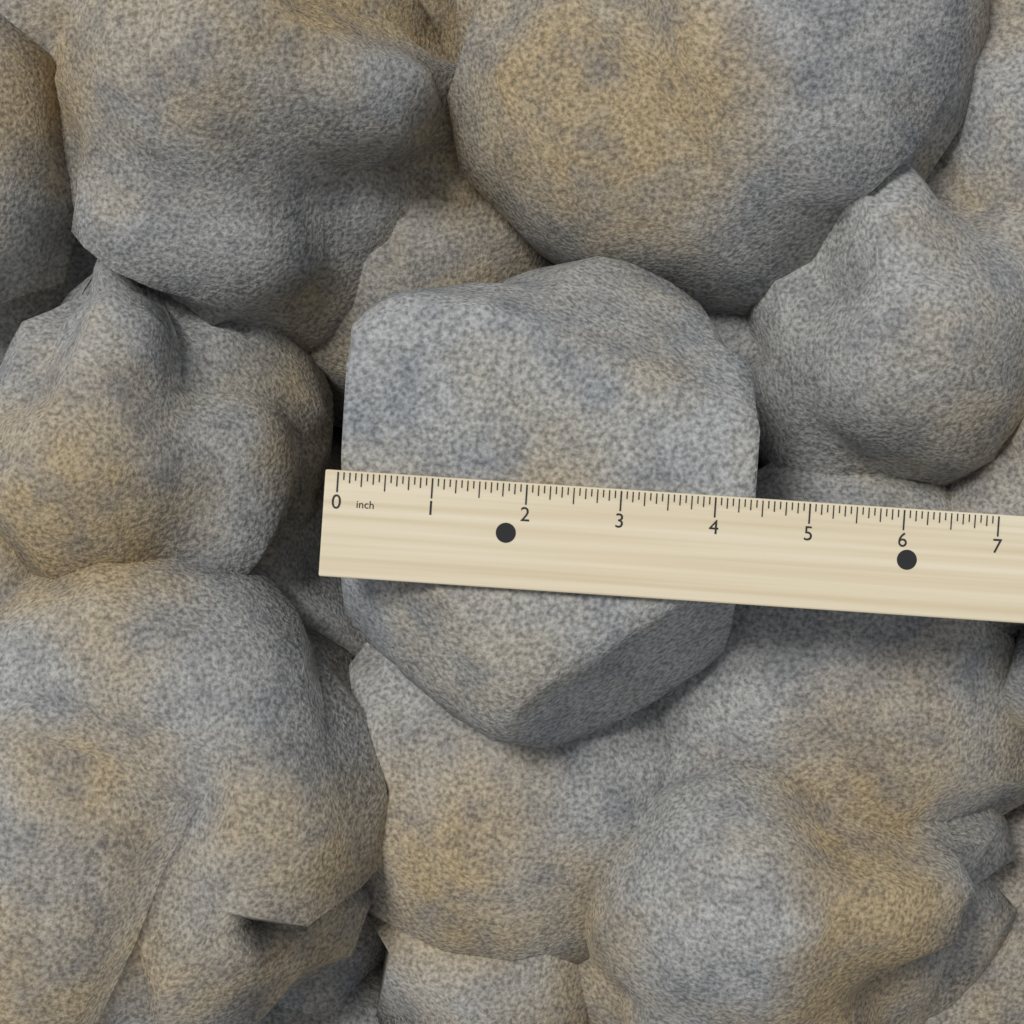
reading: 4.4375 inch
